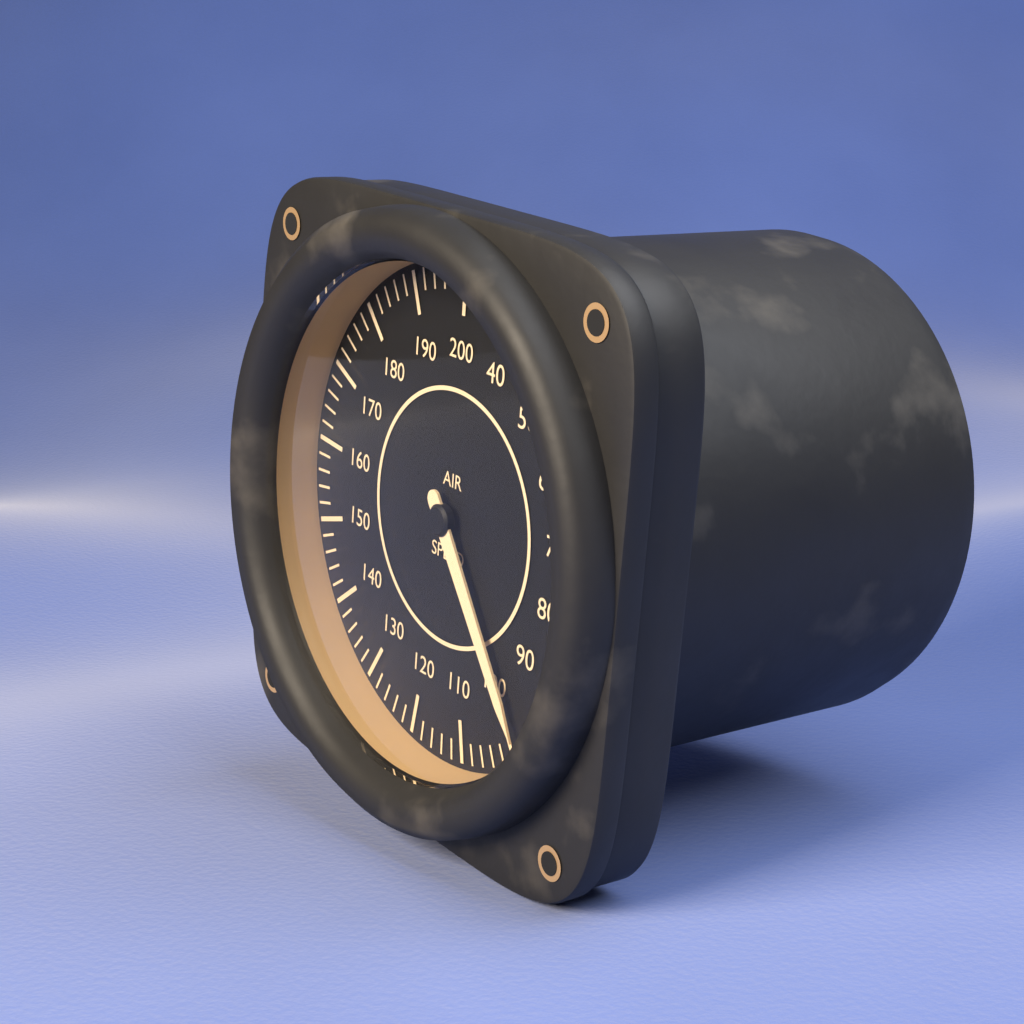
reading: 98 (no unit)
